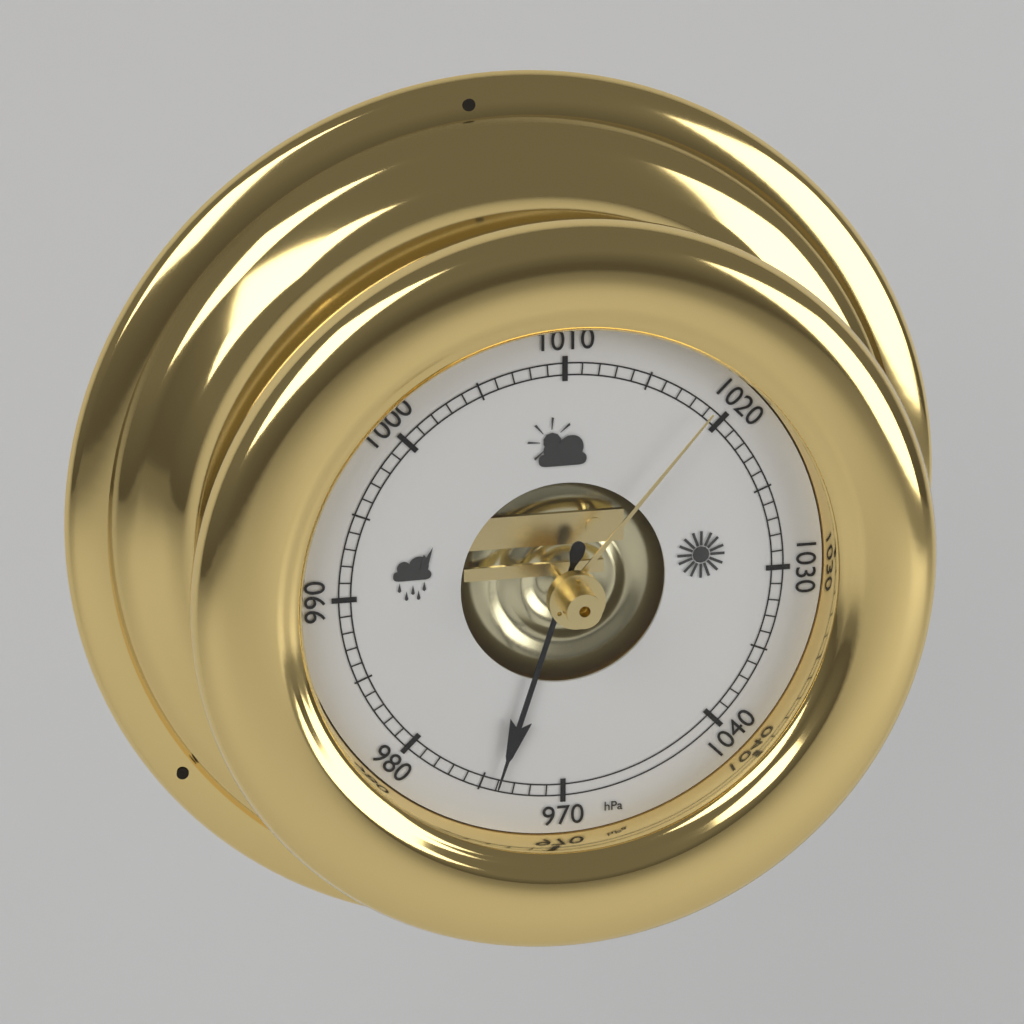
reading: 974 hPa
